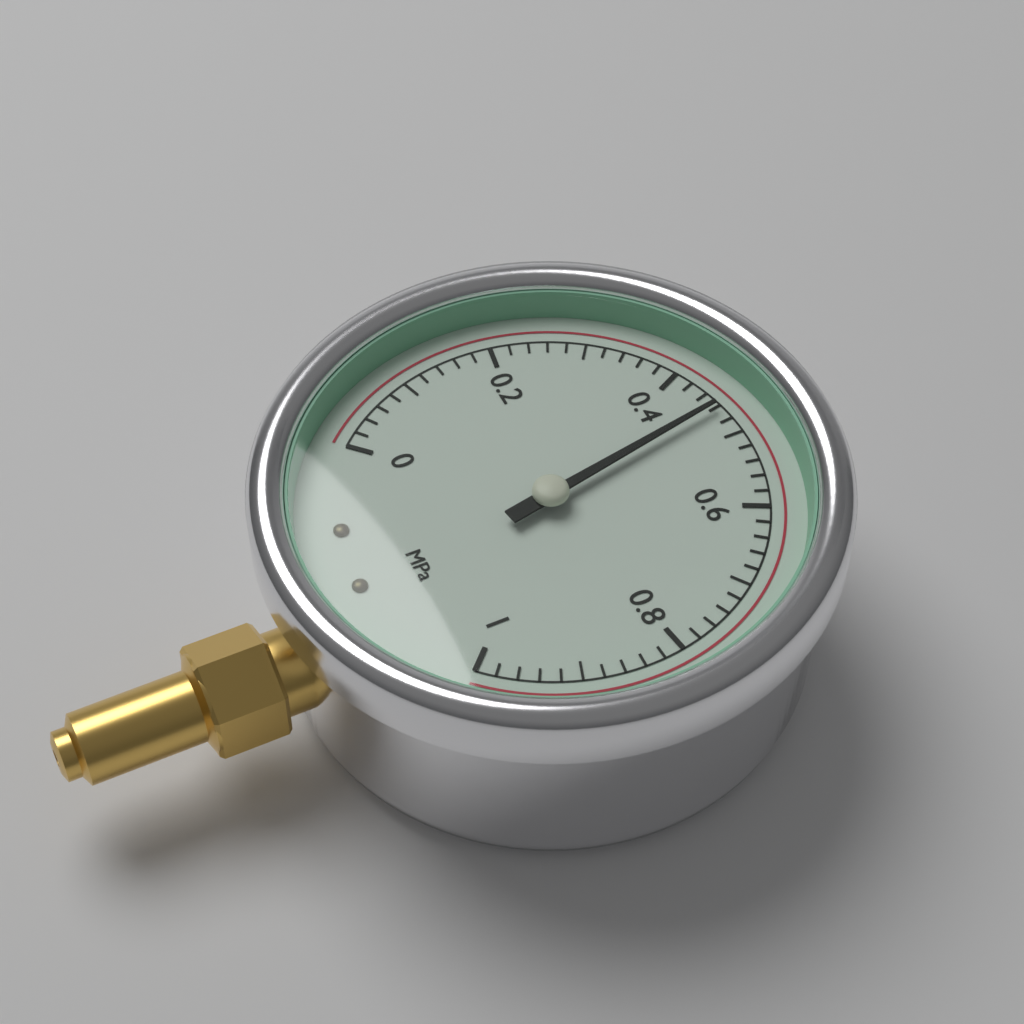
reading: 0.46 MPa
